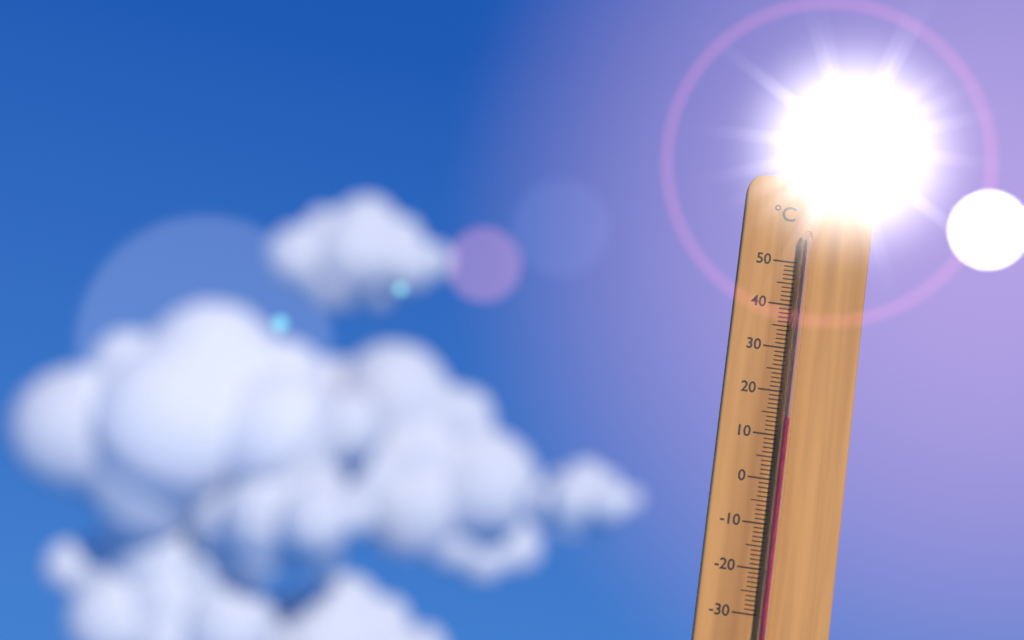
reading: 14 °C
